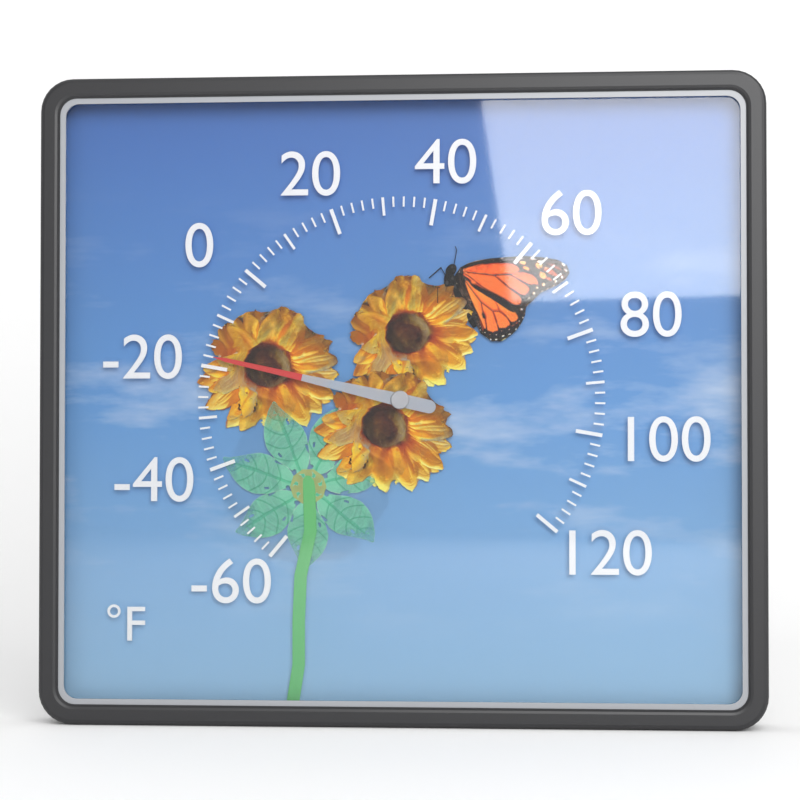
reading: -18 °F
